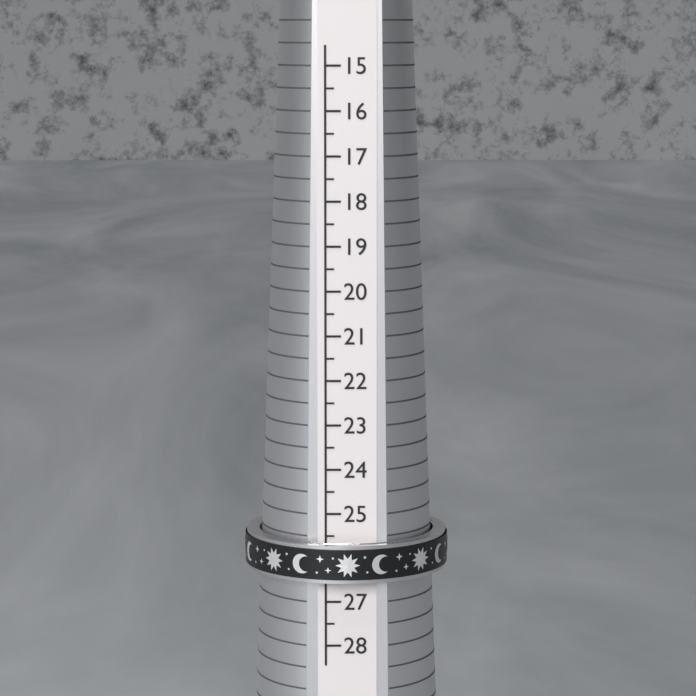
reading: 26.5 (no unit)
